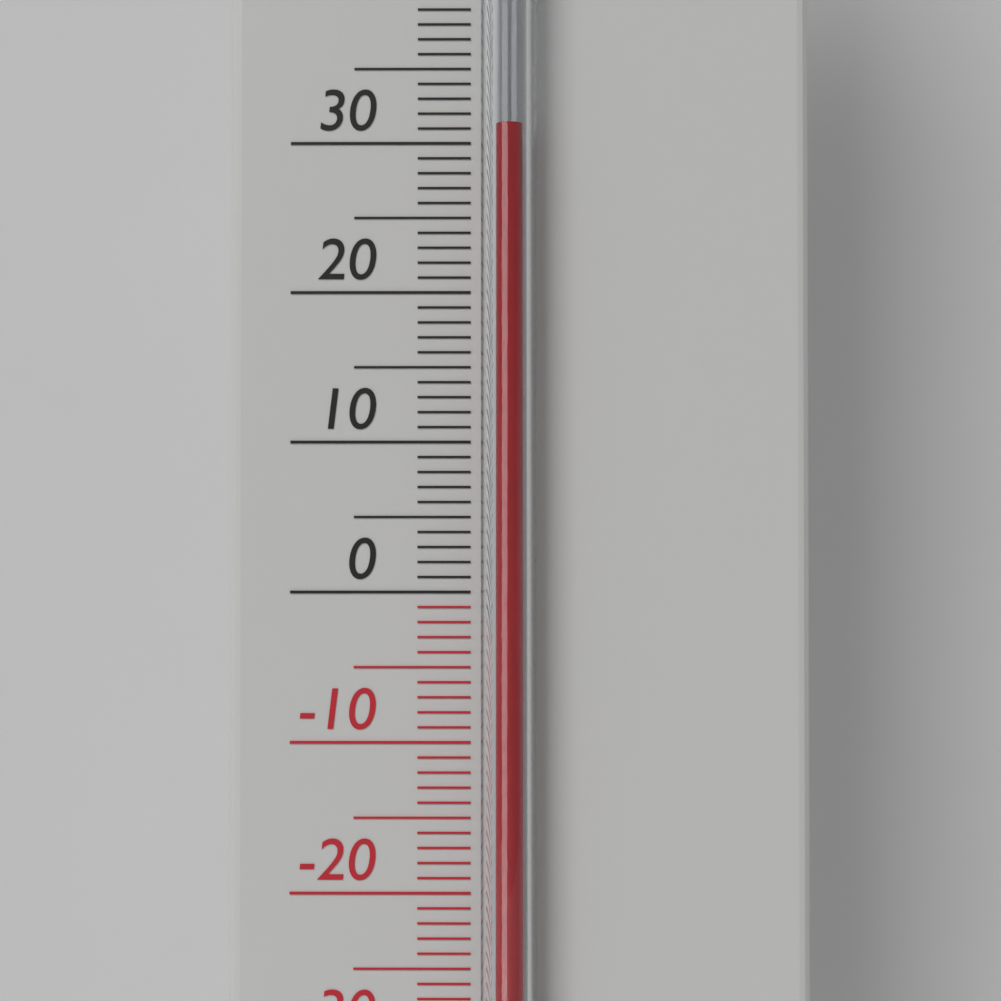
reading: 31 °C
